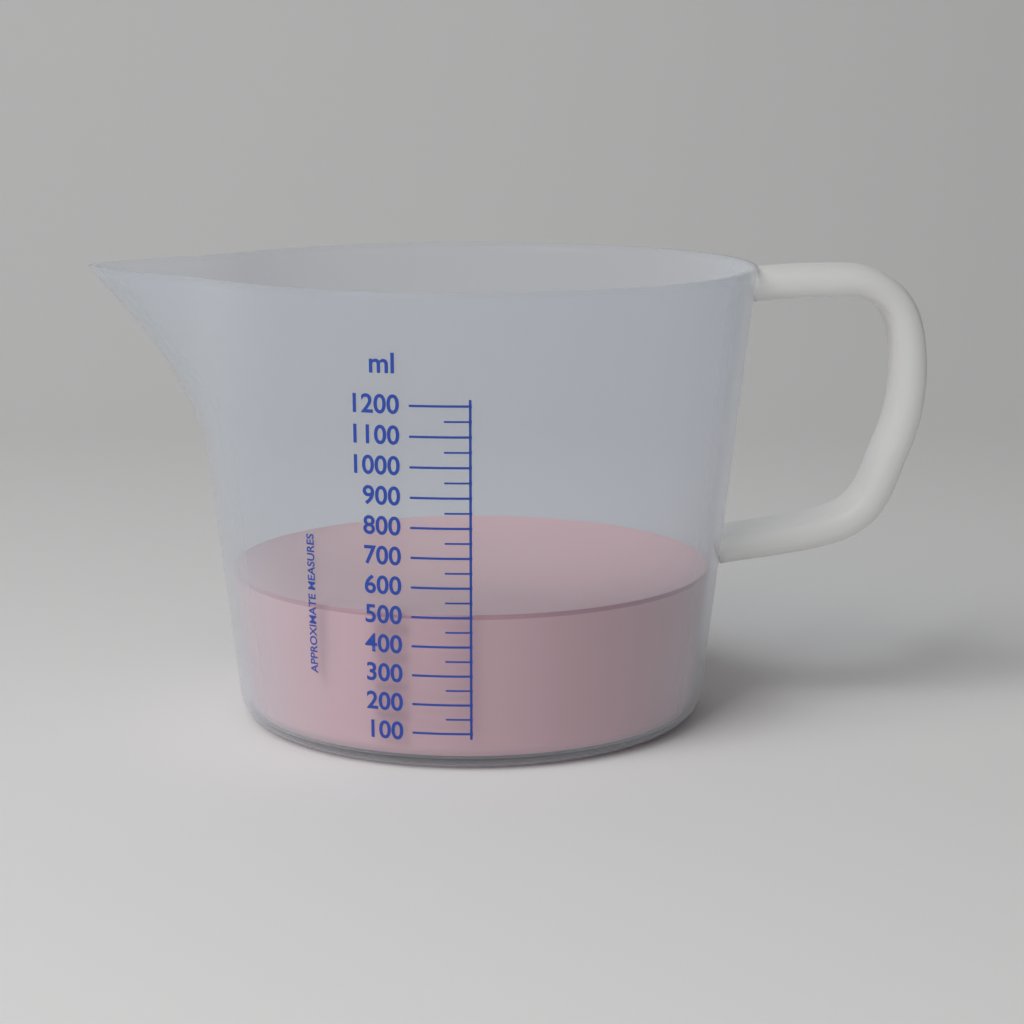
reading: 500 ml
